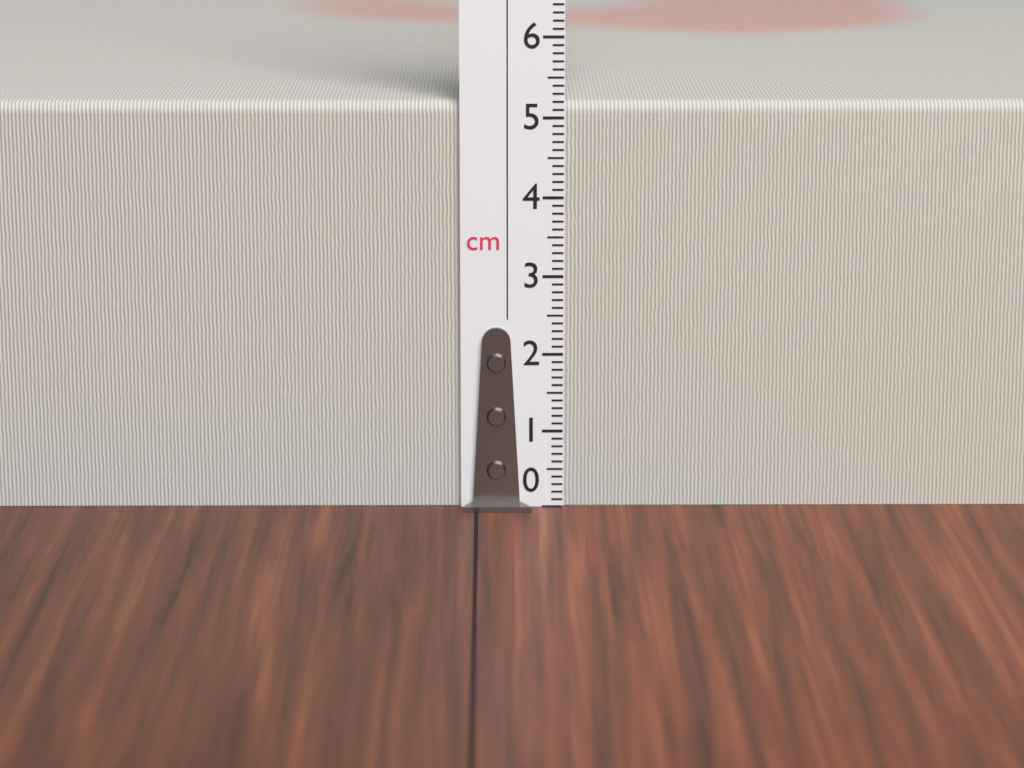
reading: 5.2 cm
